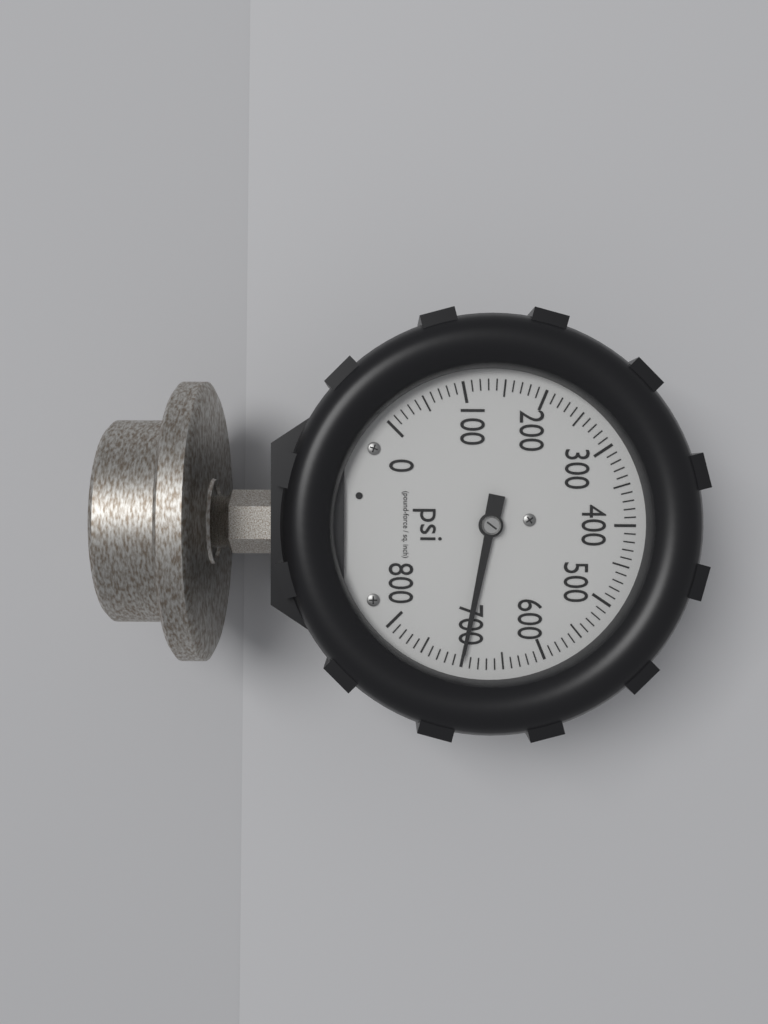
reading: 700 psi
